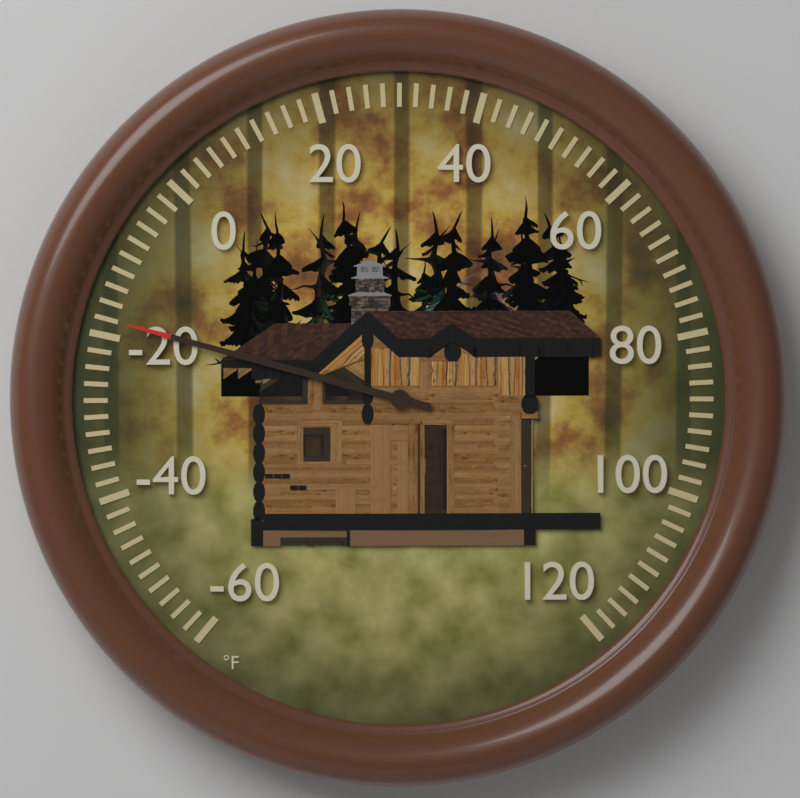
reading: -18 °F
